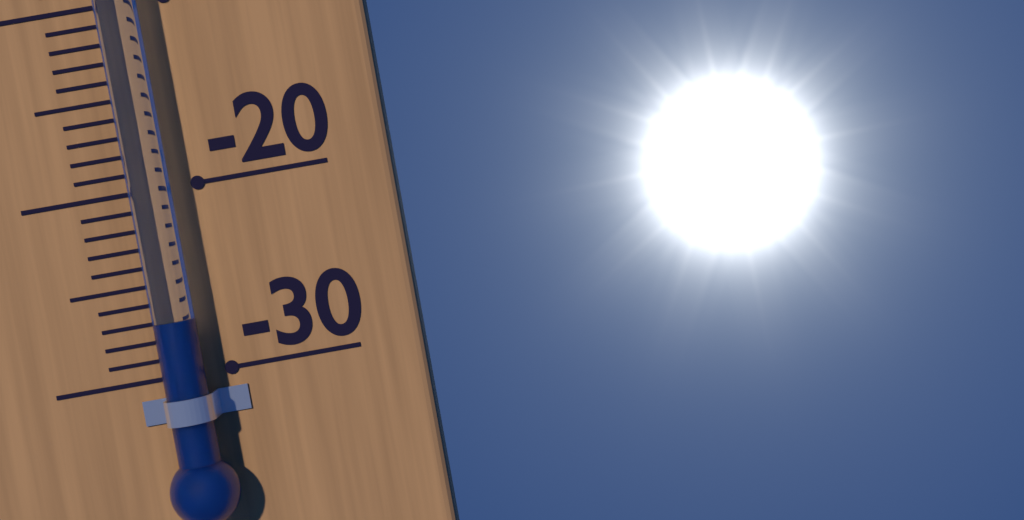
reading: -27 °C
